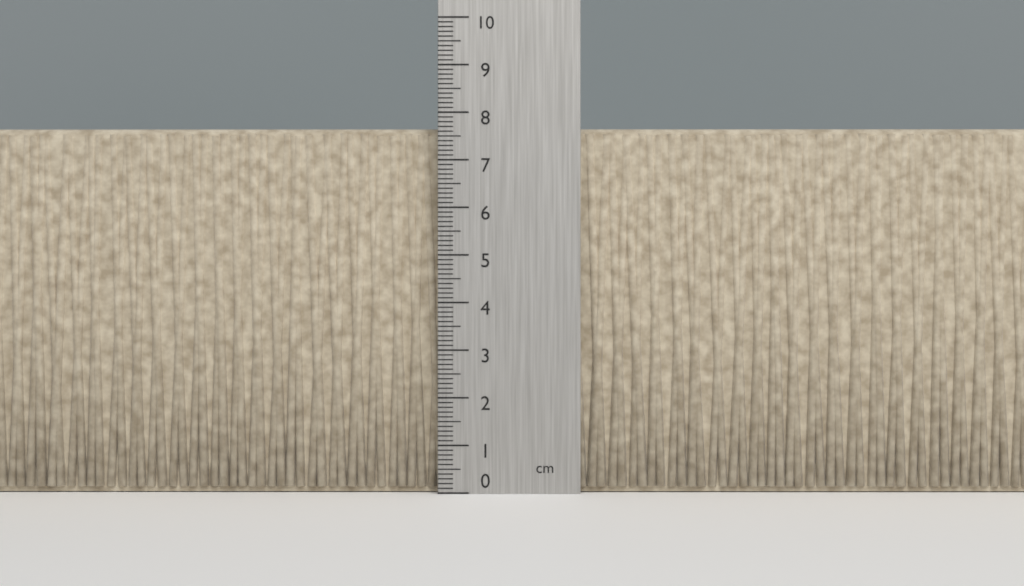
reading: 7.7 cm
